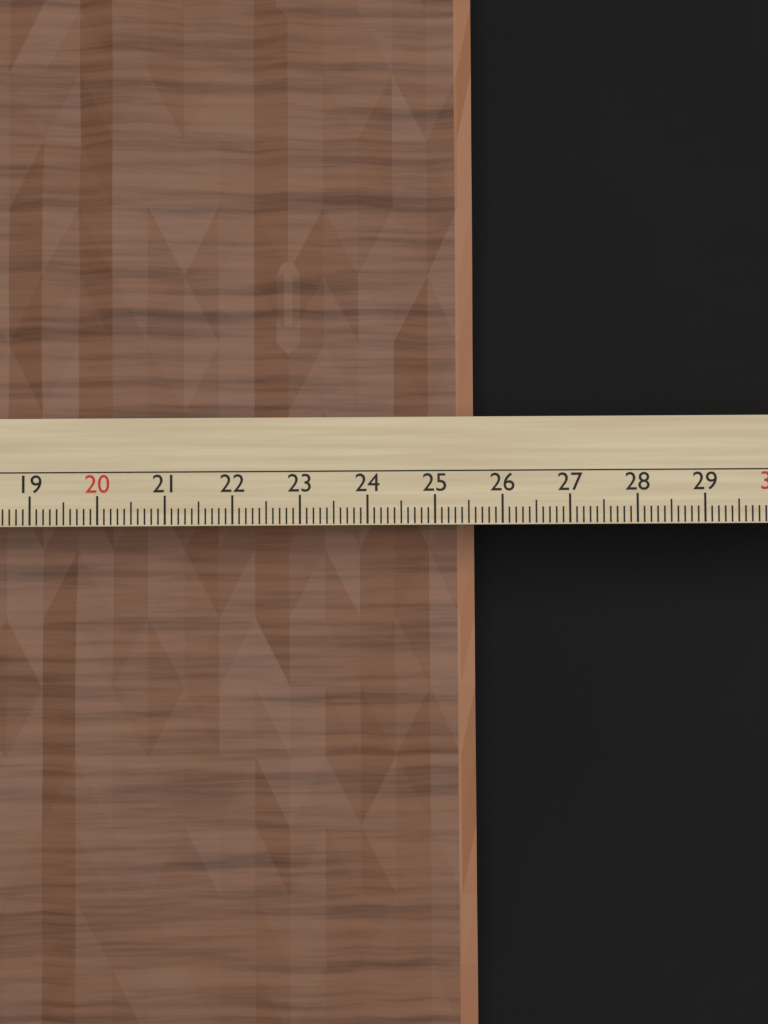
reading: 25.7 cm
